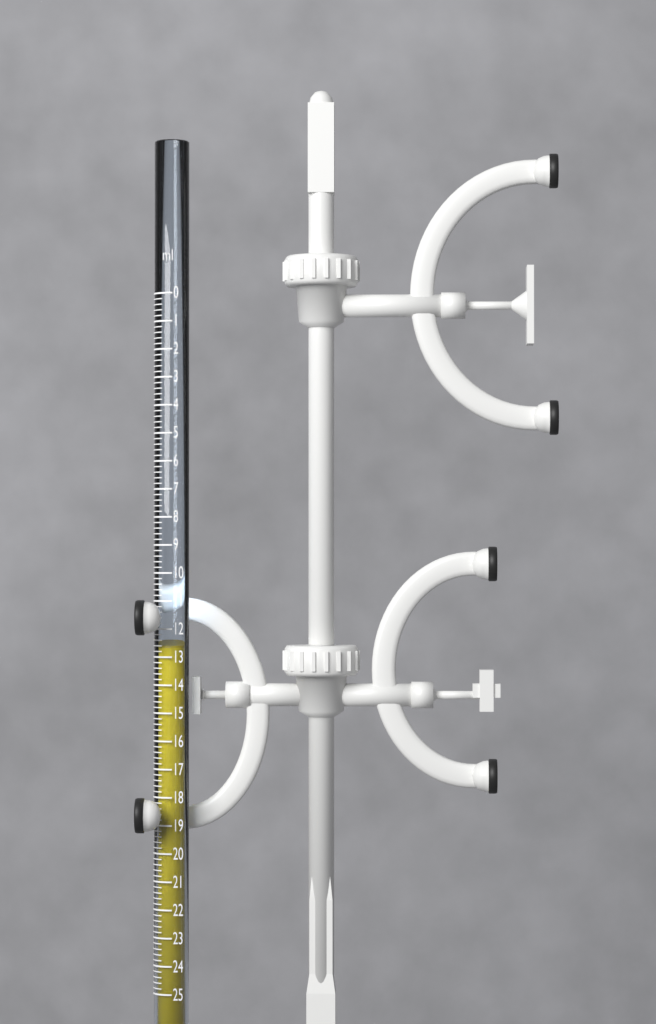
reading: 12.6 ml
